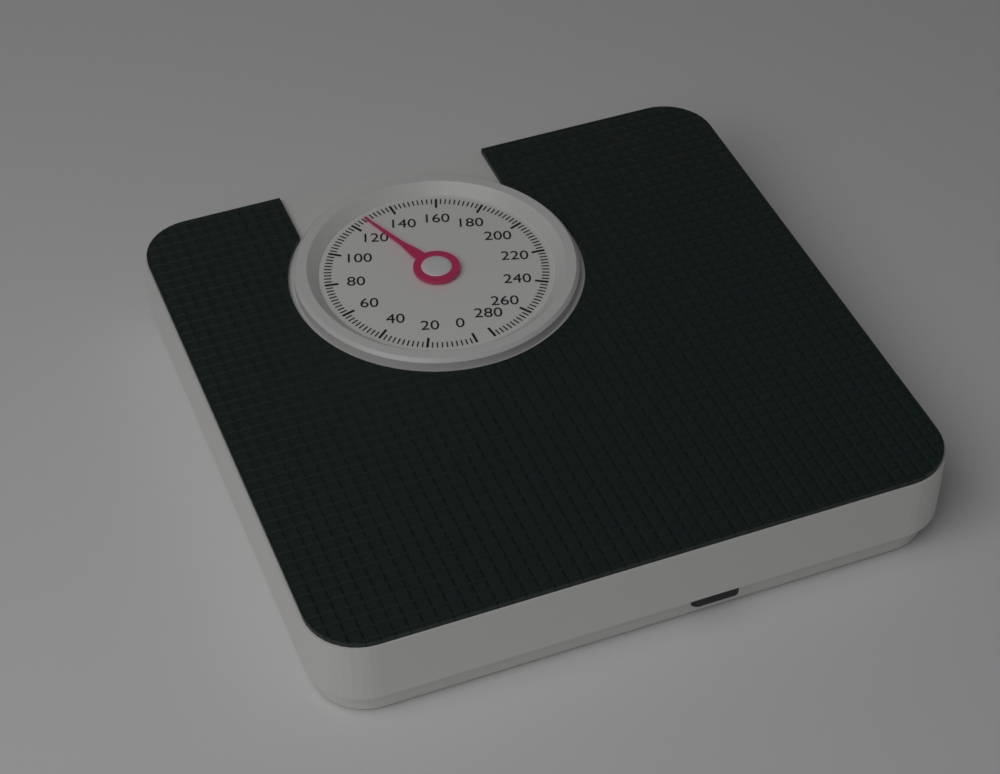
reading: 126 (no unit)
